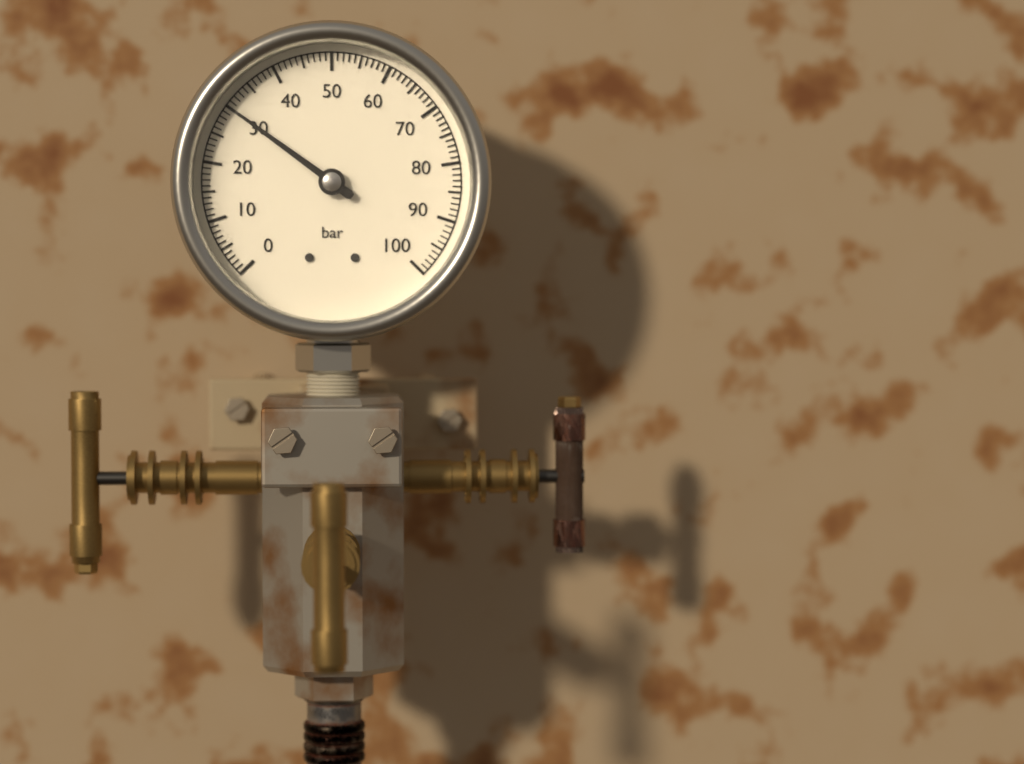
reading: 30 bar
